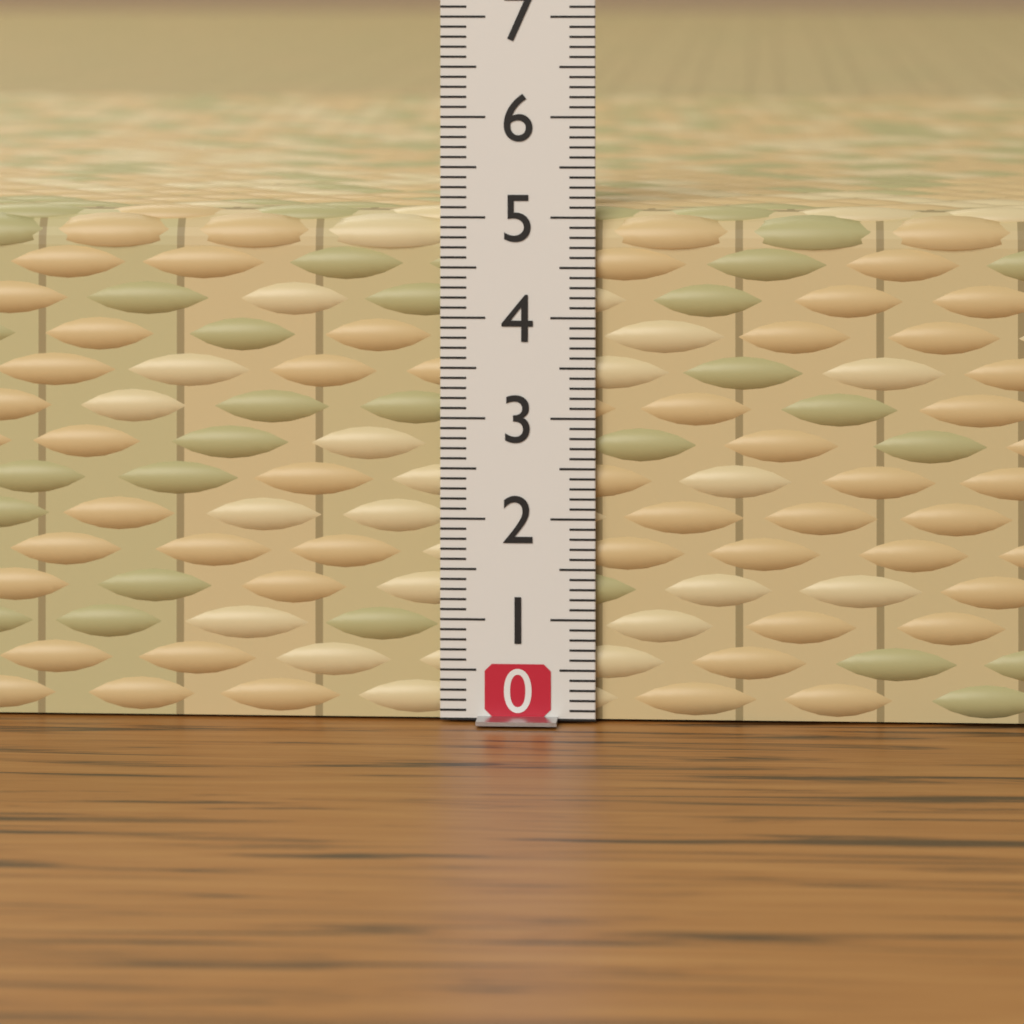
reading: 5.1 (no unit)
